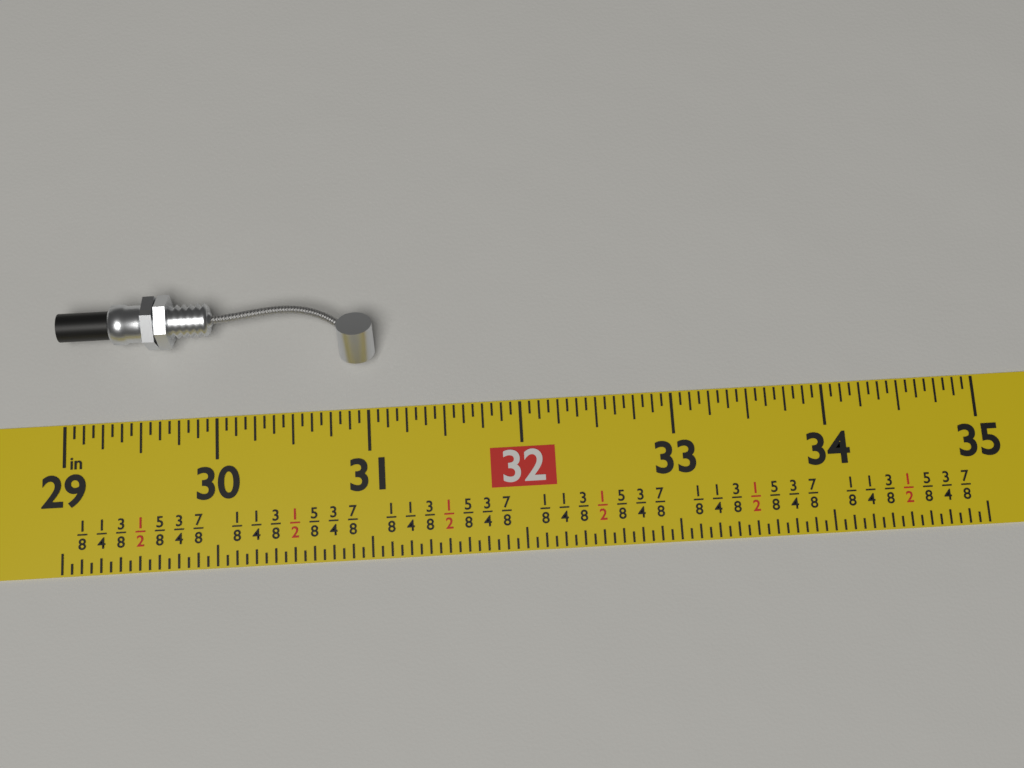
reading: 31.0625 in
